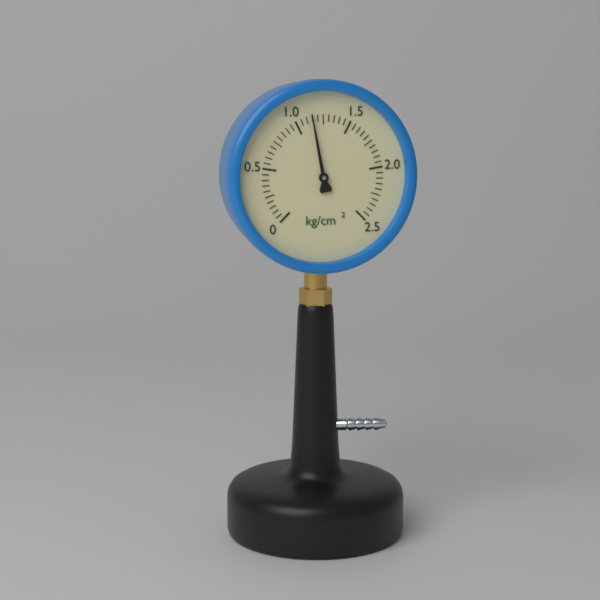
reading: 1.15 kg/cm²
